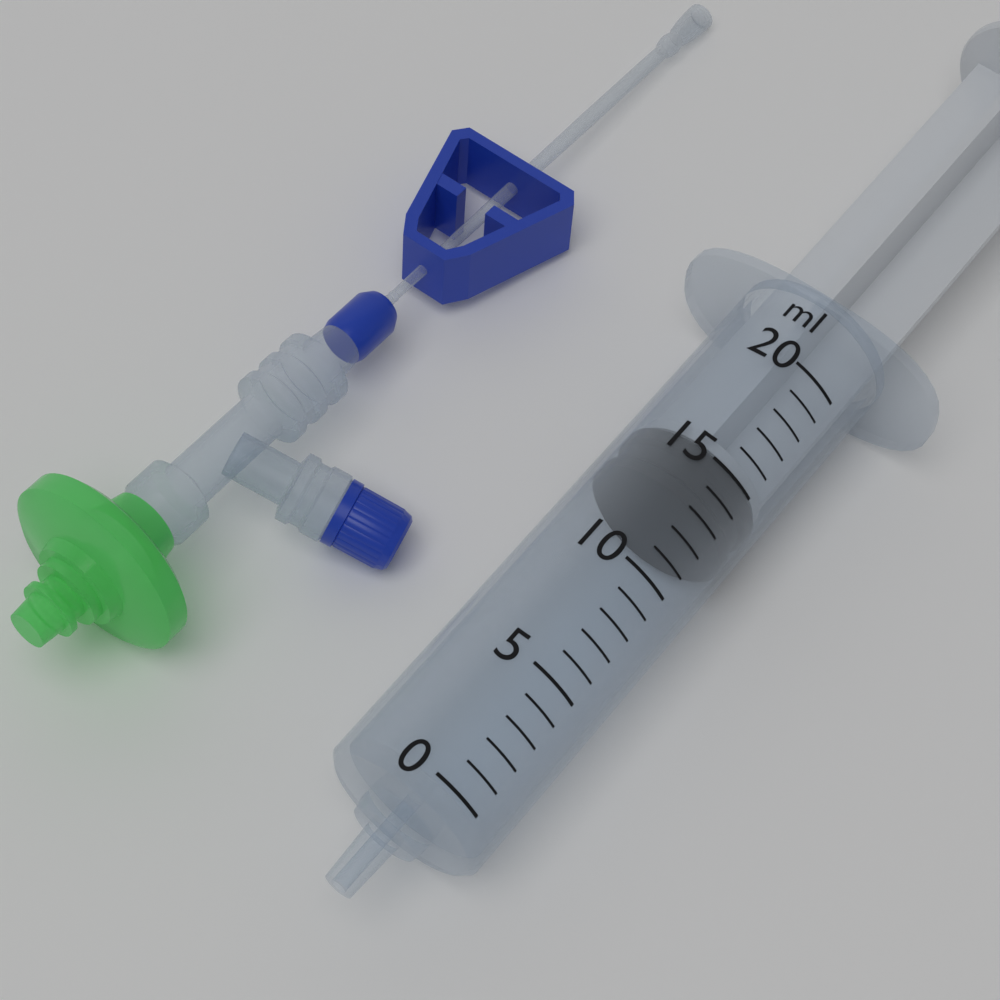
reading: 13 ml
